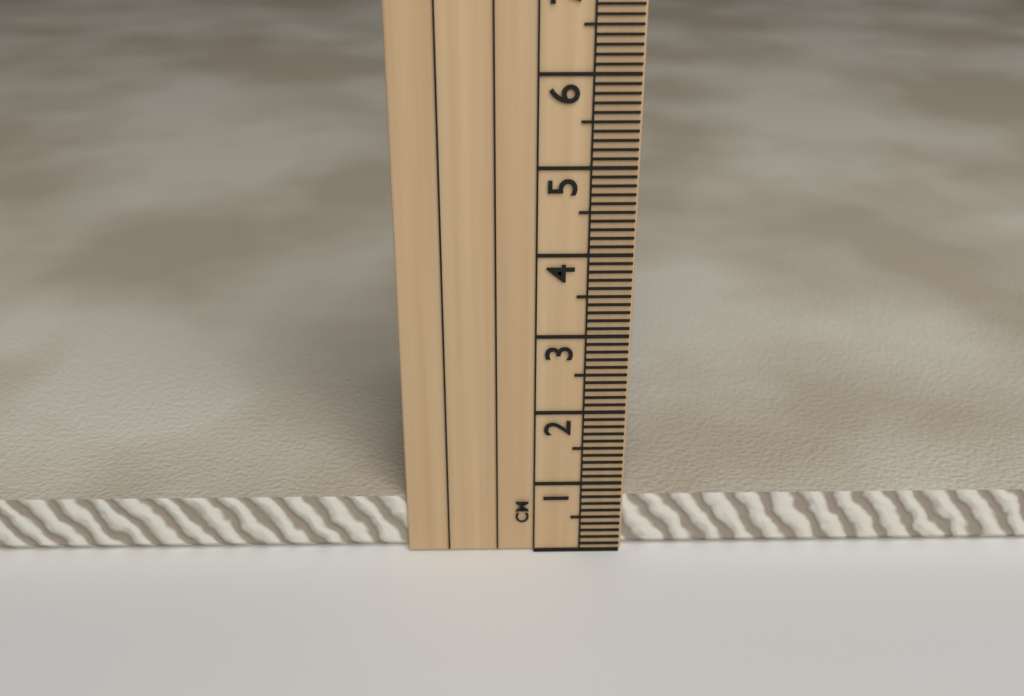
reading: 0.8 cm
